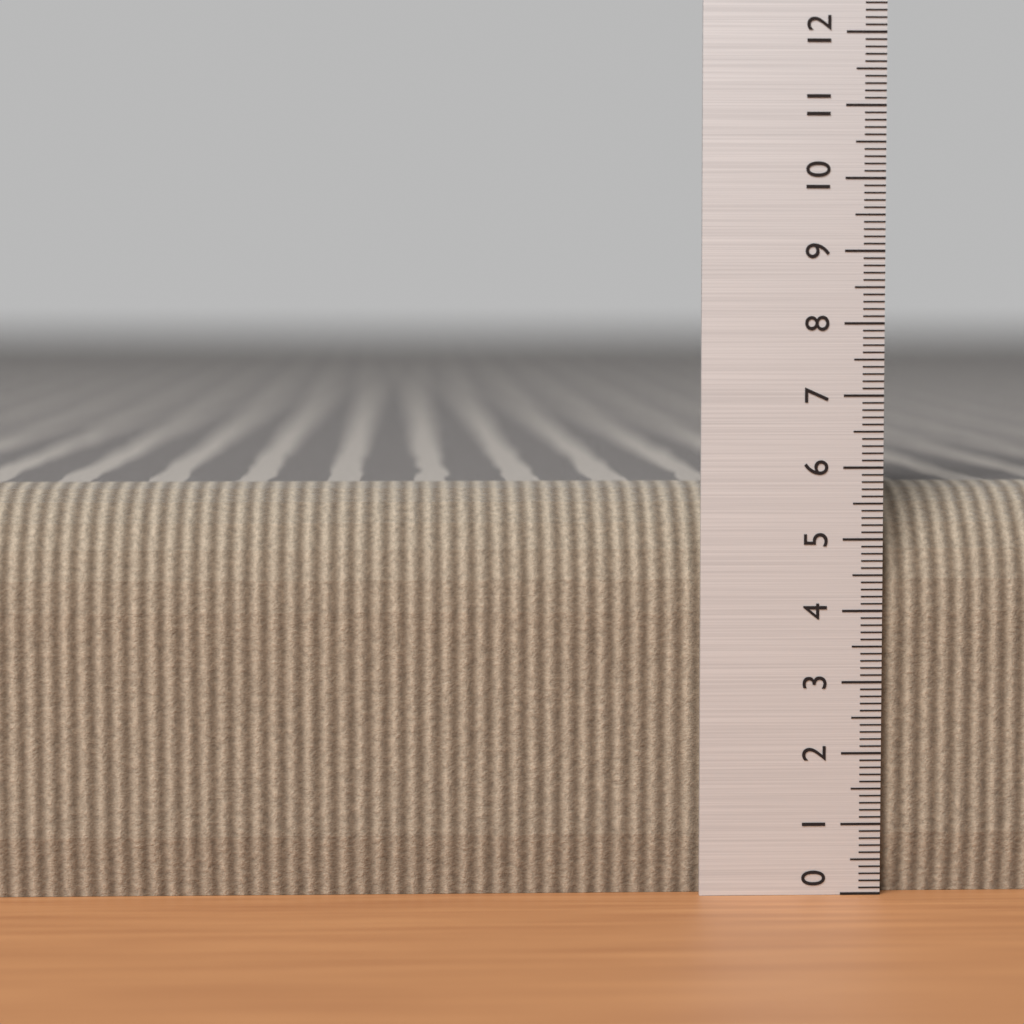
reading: 5.7 (no unit)
